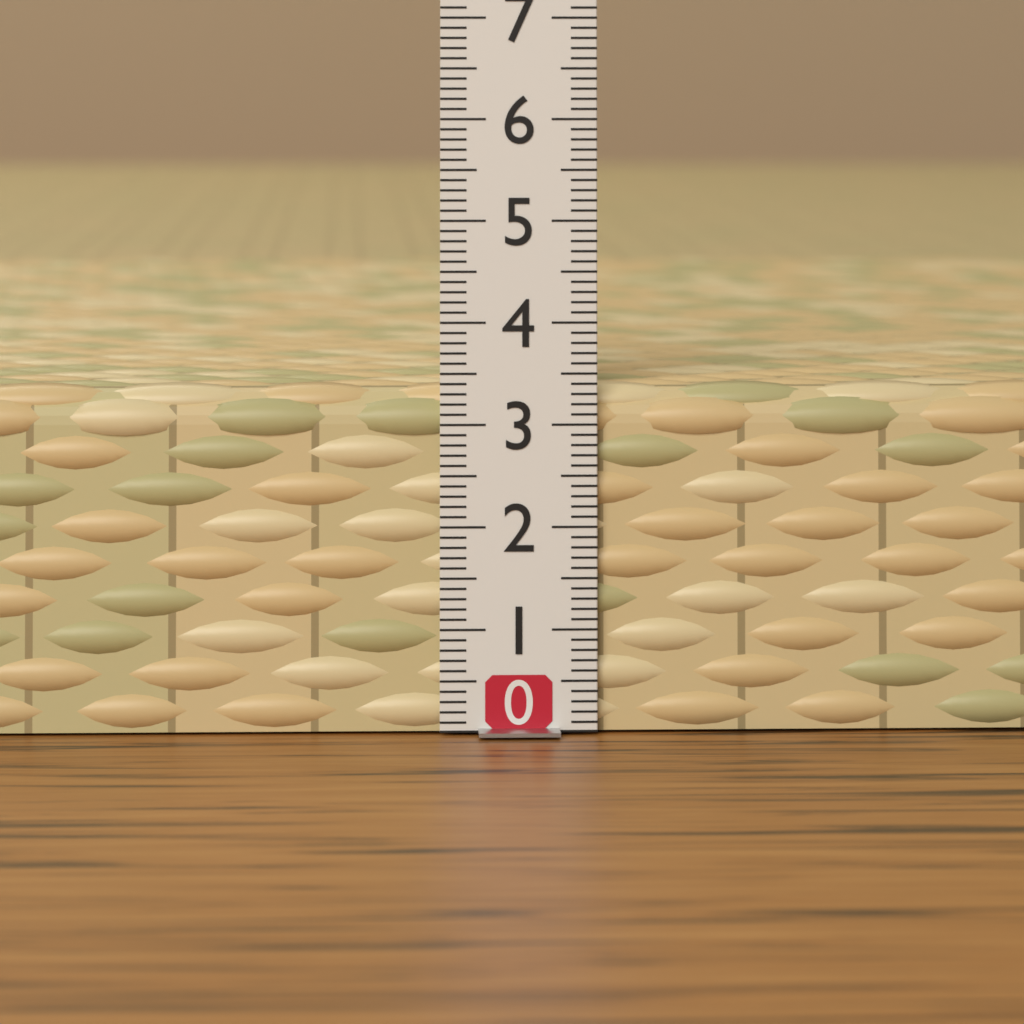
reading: 3.4 (no unit)
